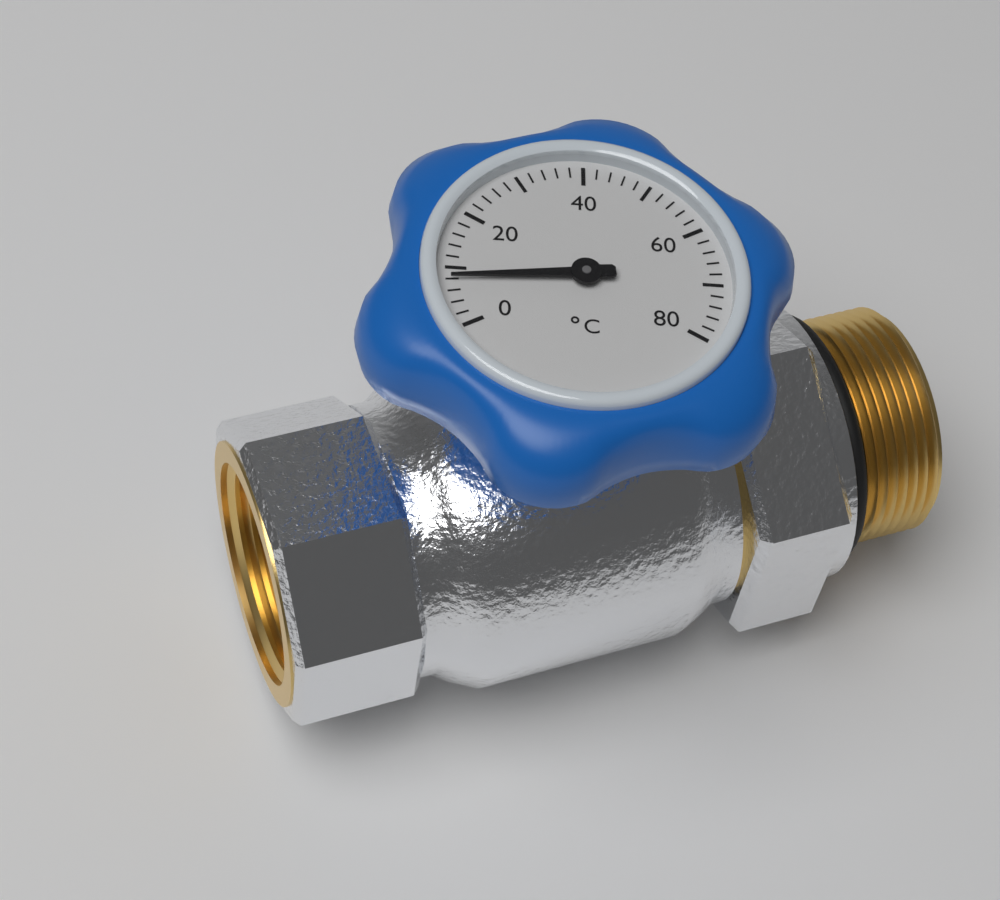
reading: 8 °C
